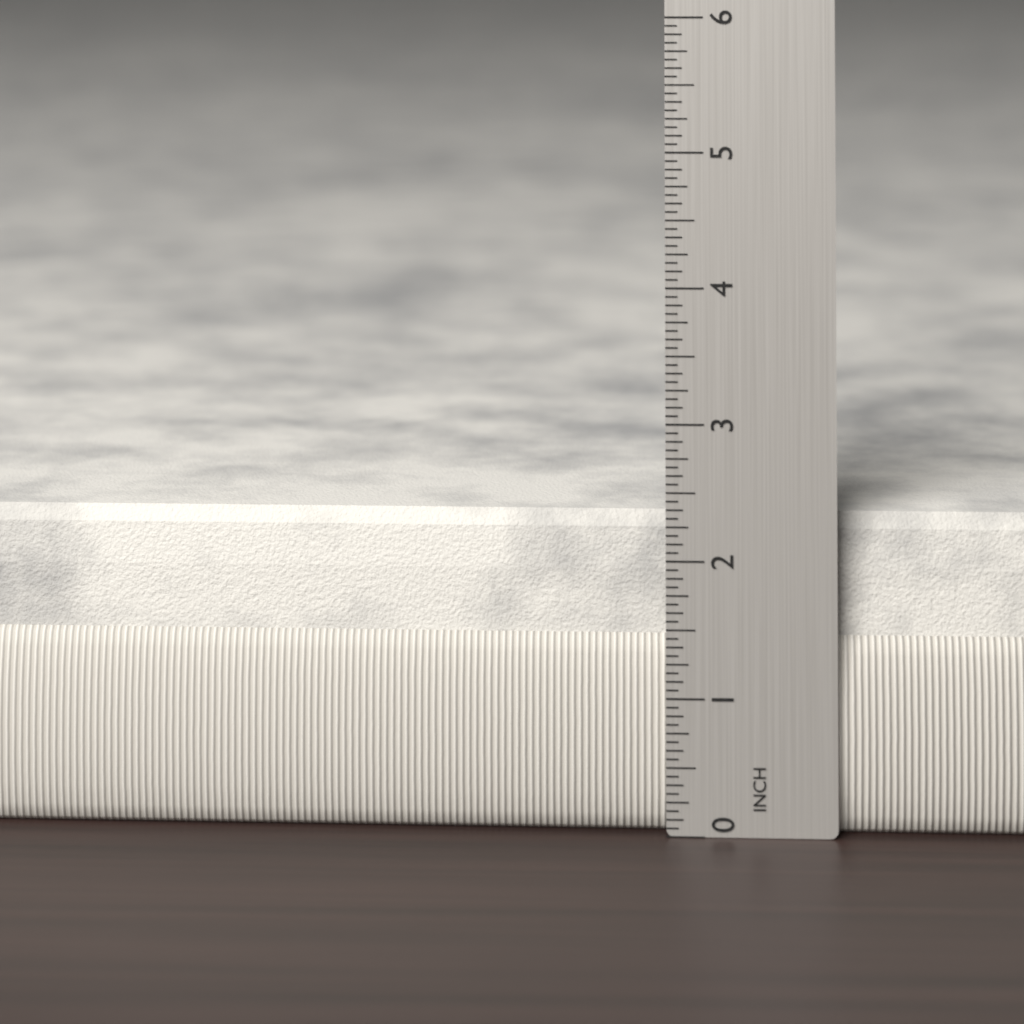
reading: 2.3125 in
